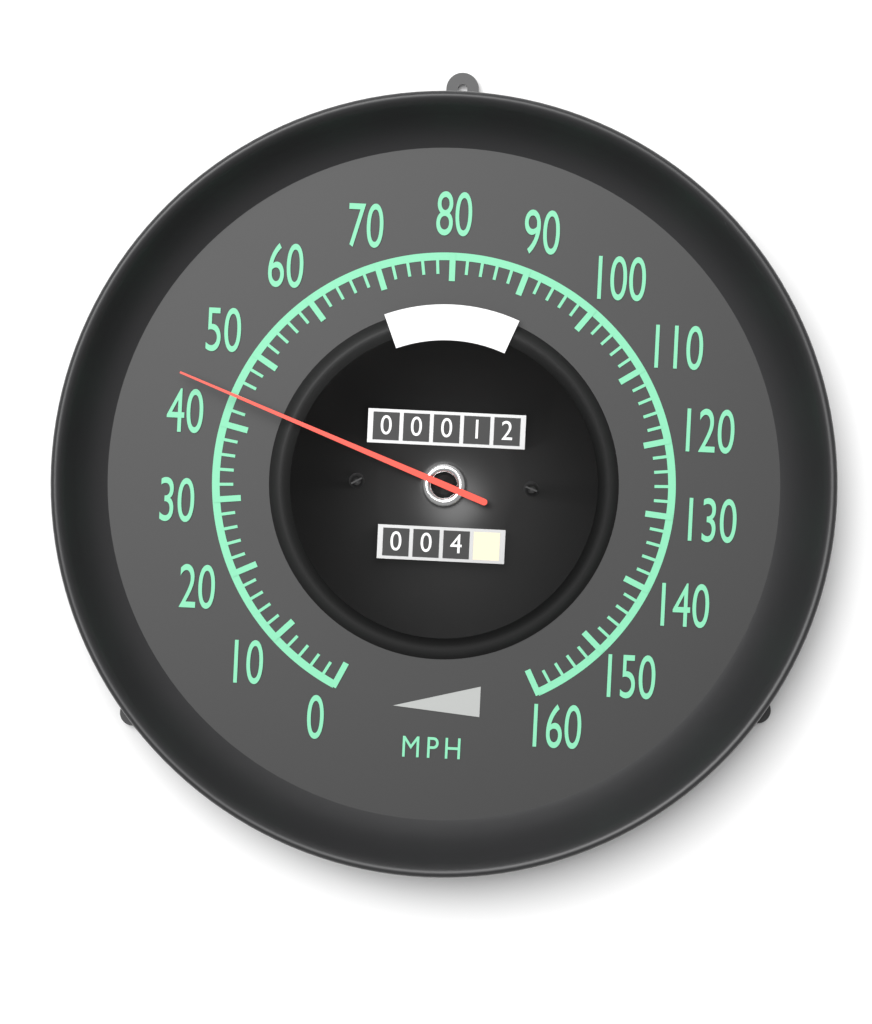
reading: 44 mph
